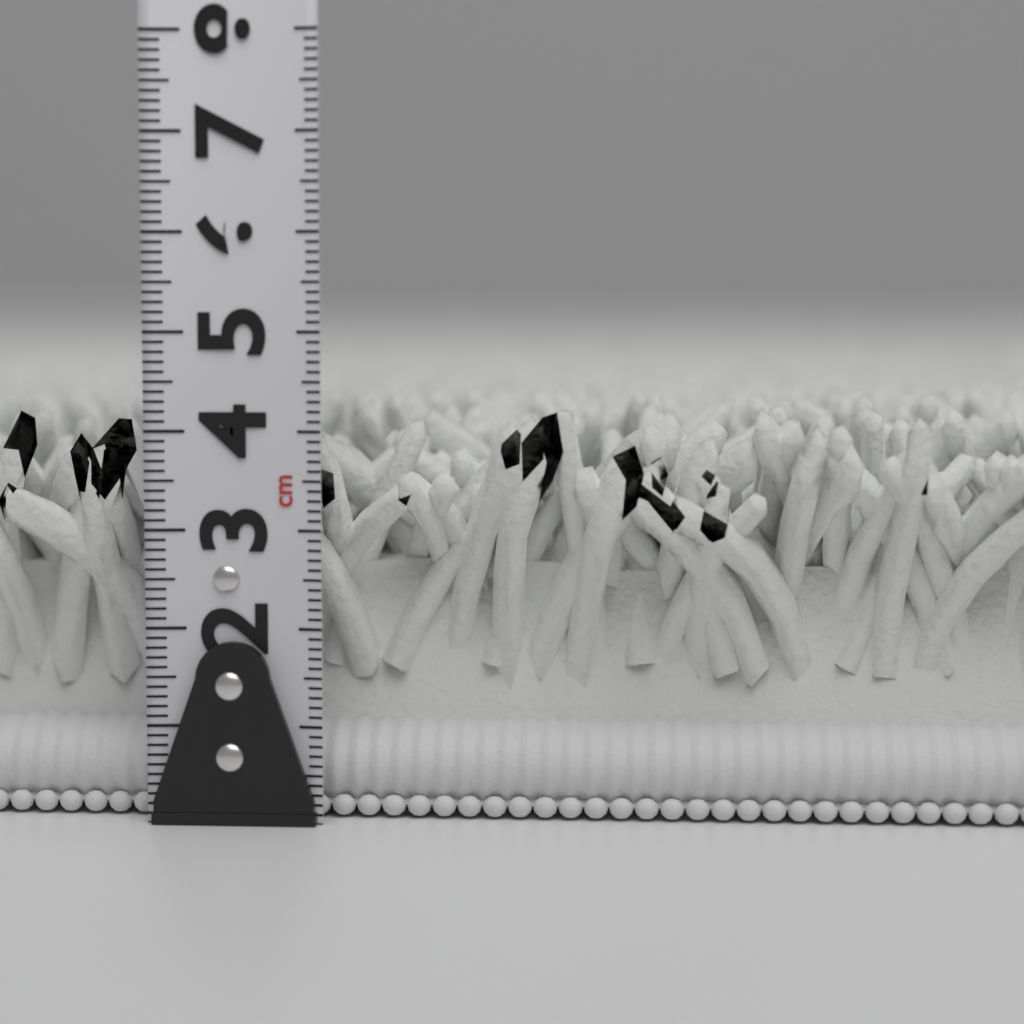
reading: 4.3 cm
